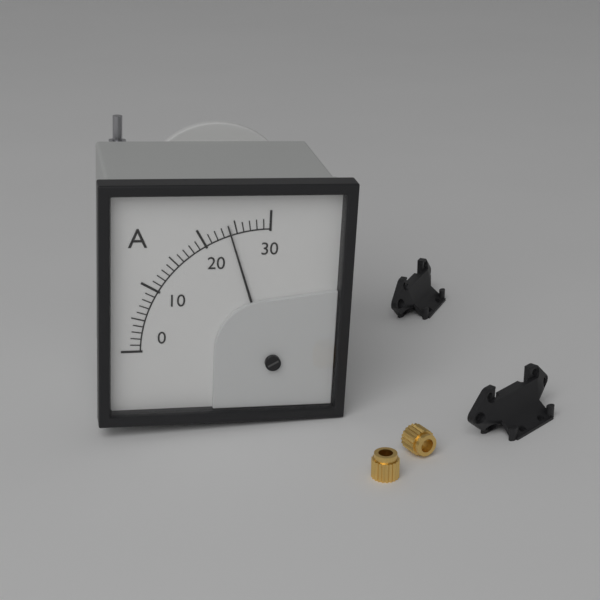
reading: 24 A
